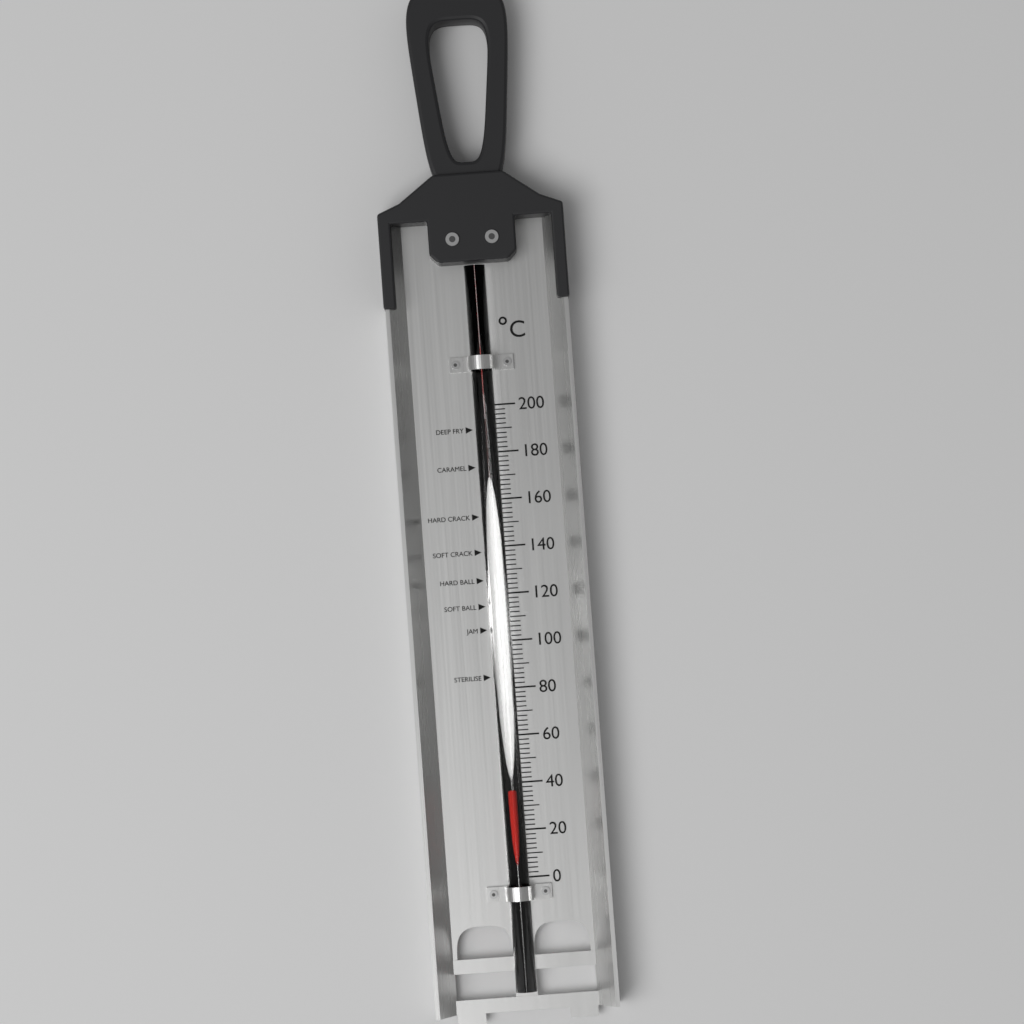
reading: 38 °C
